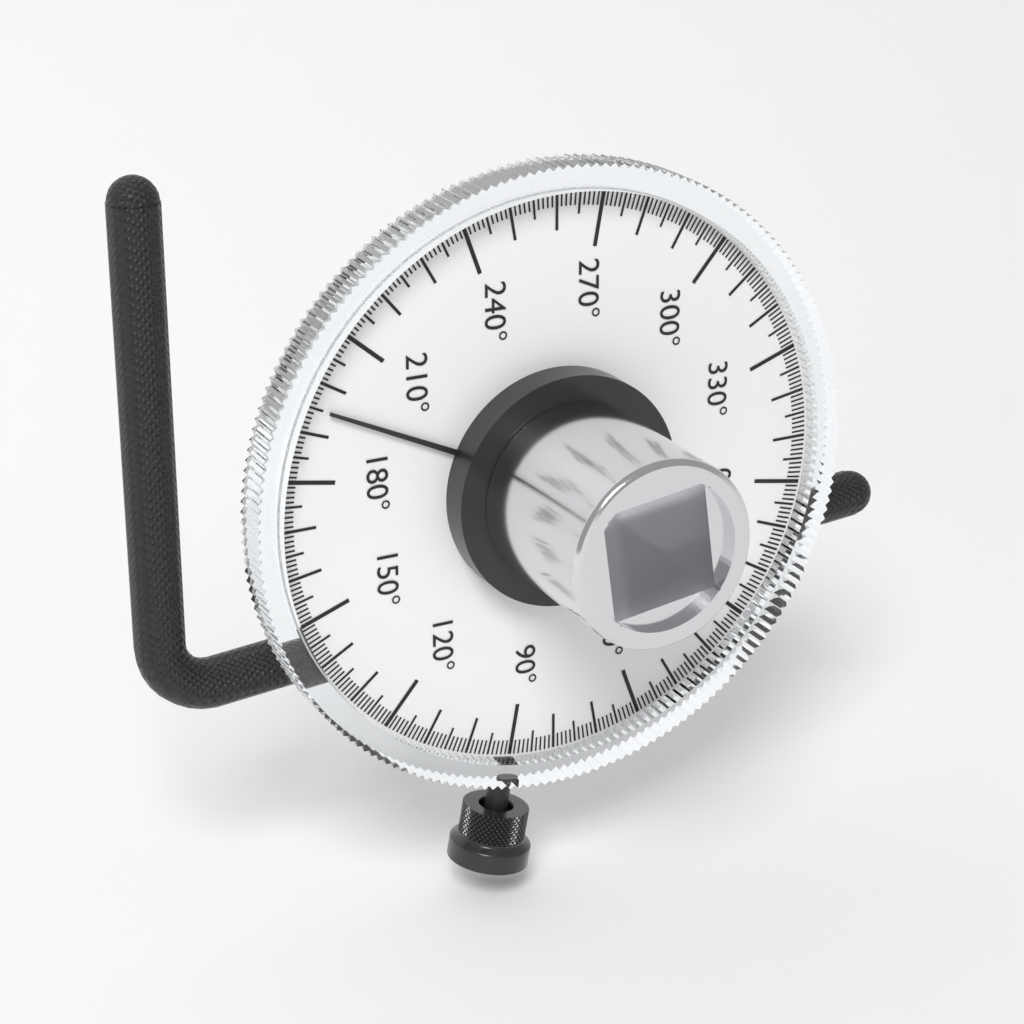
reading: 195 °
